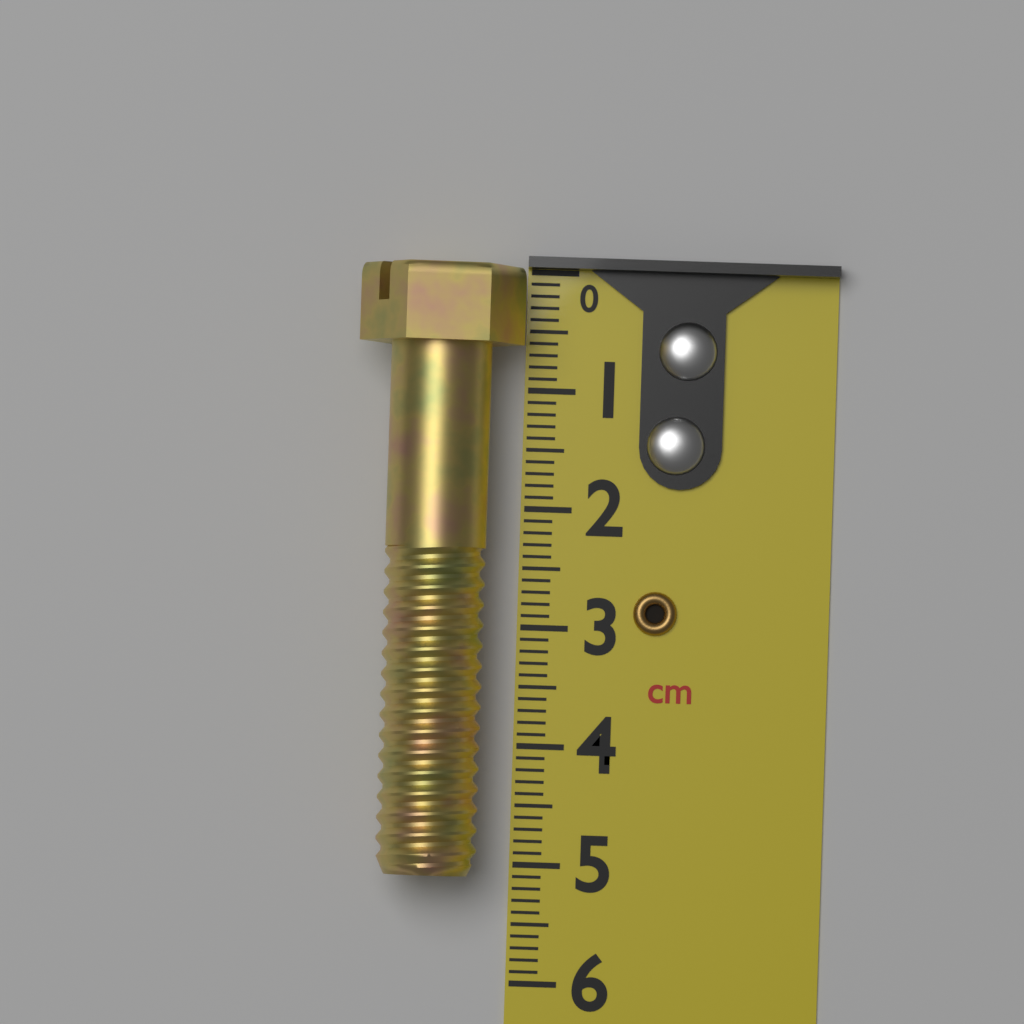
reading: 5.1 cm
